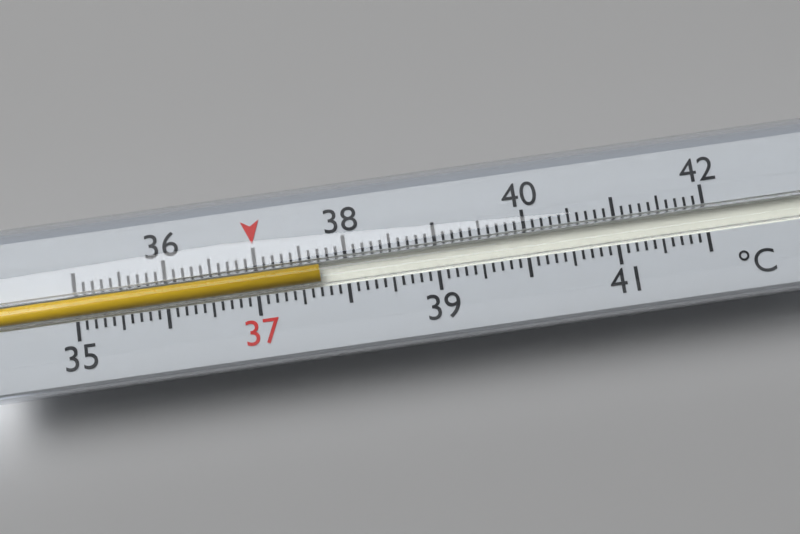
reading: 37.7 °C
